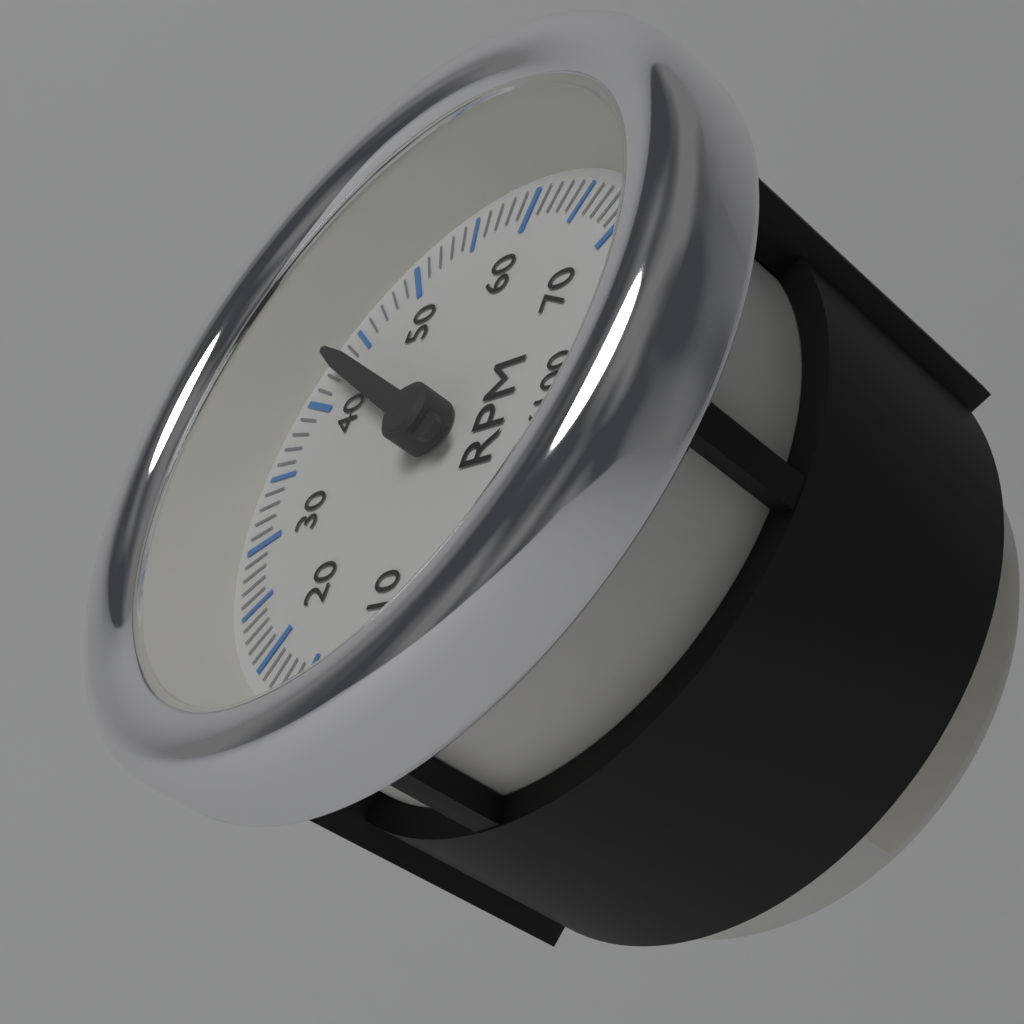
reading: 4300 RPM
